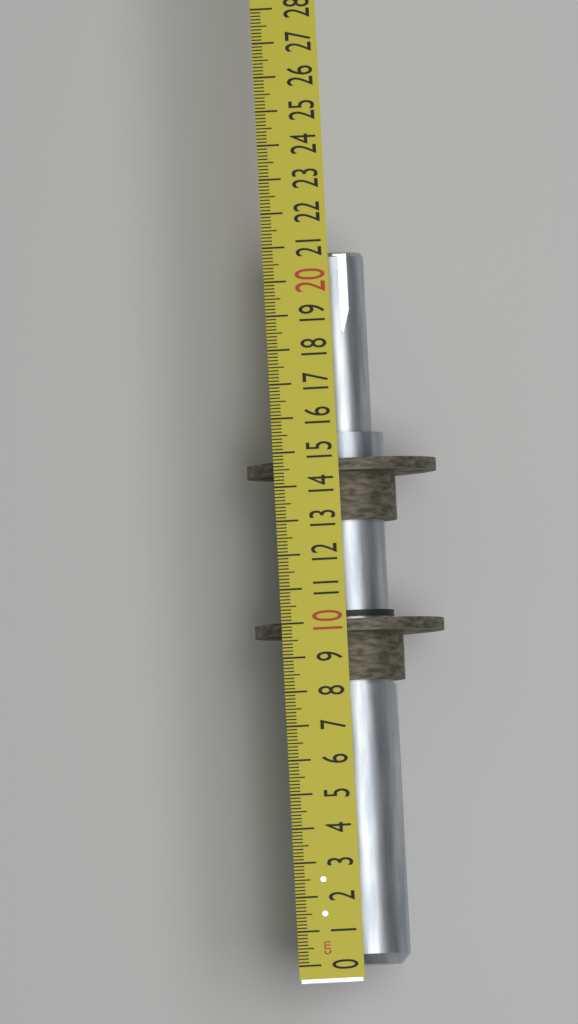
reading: 20.9 cm
